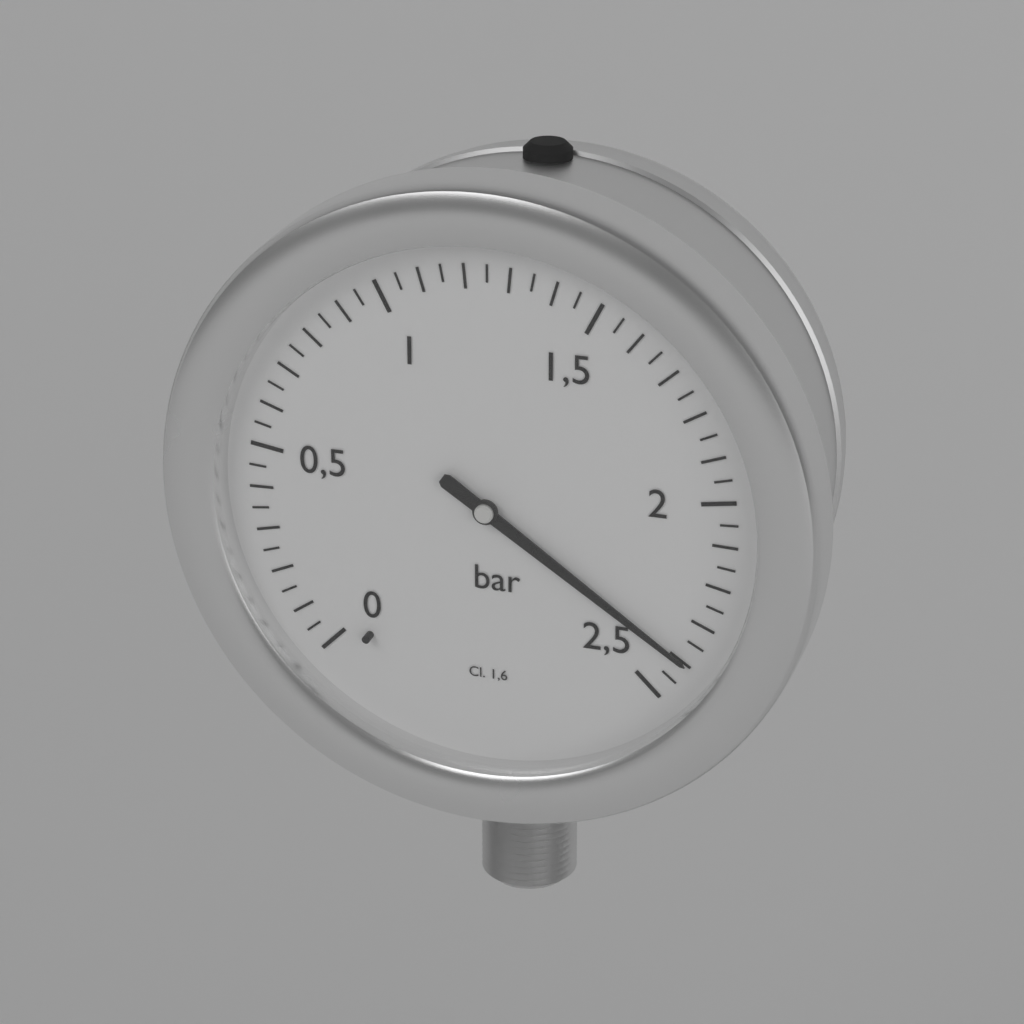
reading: 2.40 bar
